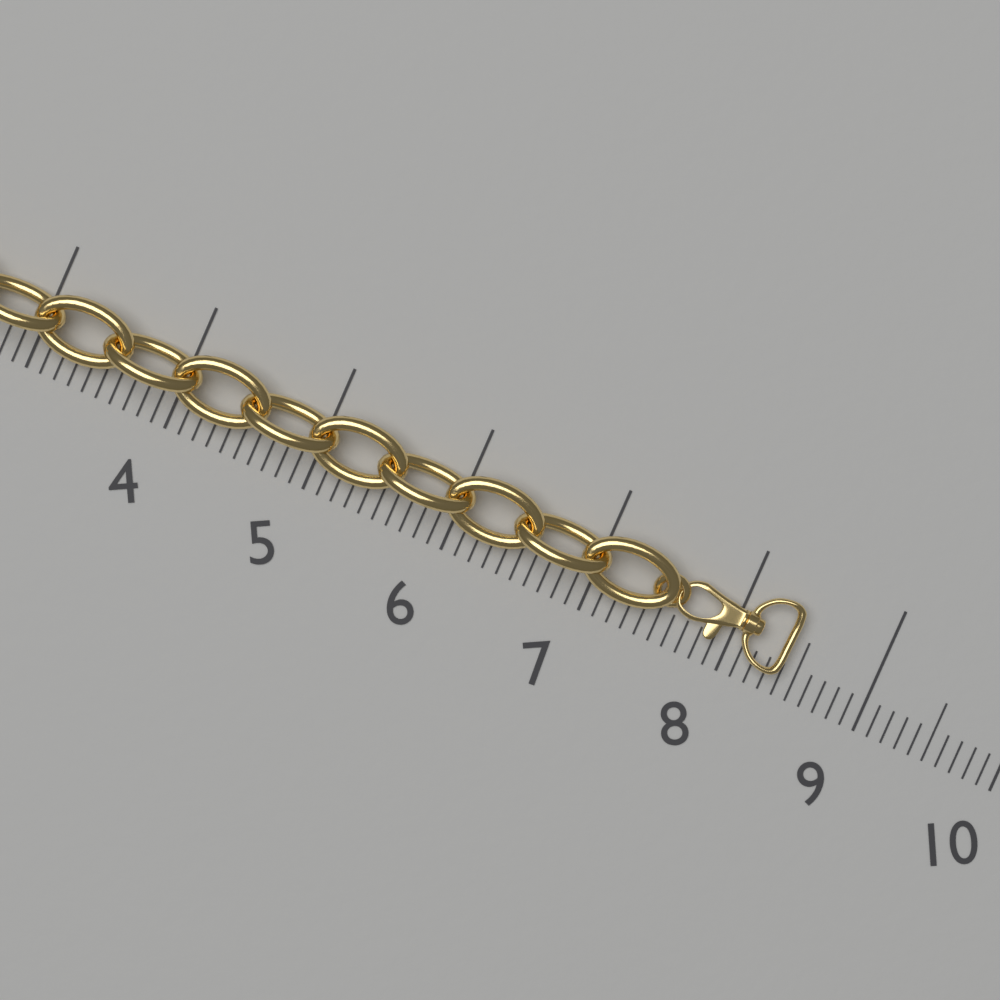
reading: 8.4 (no unit)
